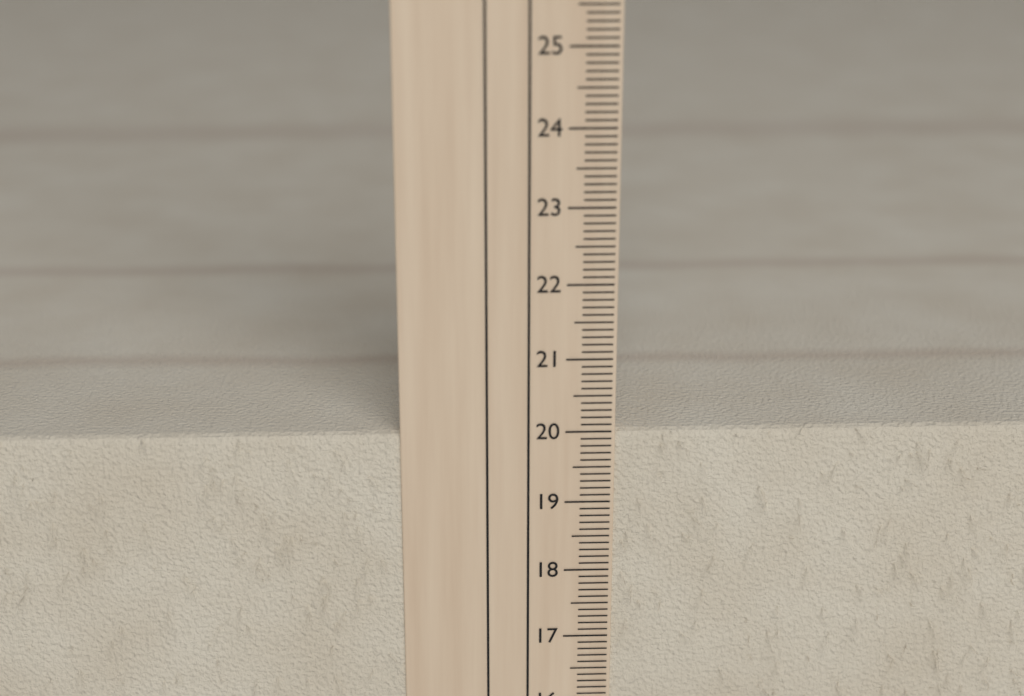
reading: 20.0 cm
